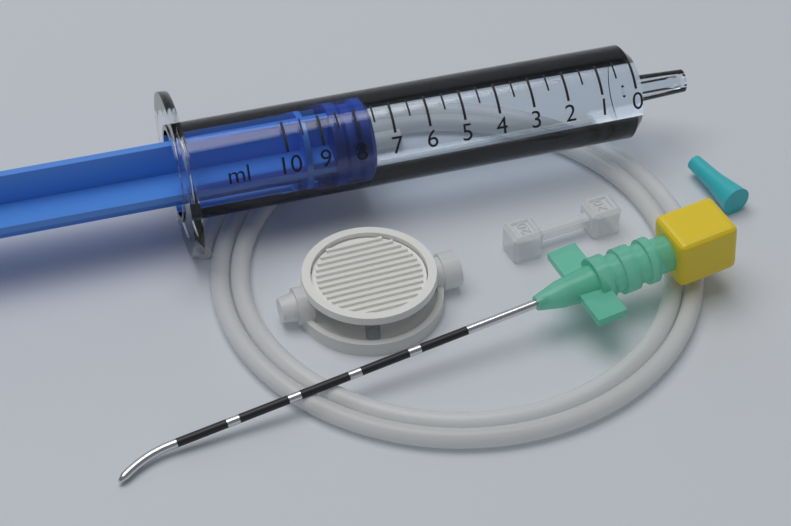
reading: 7.5 ml
